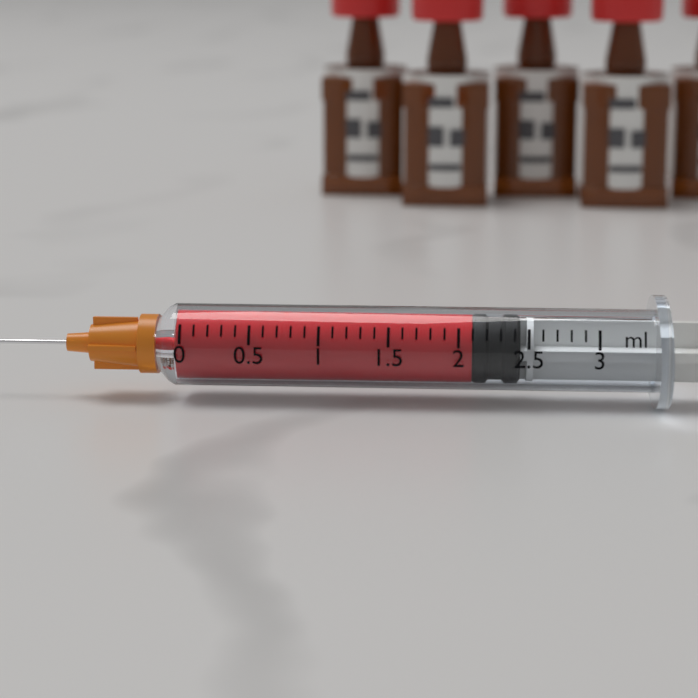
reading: 2.1 ml
